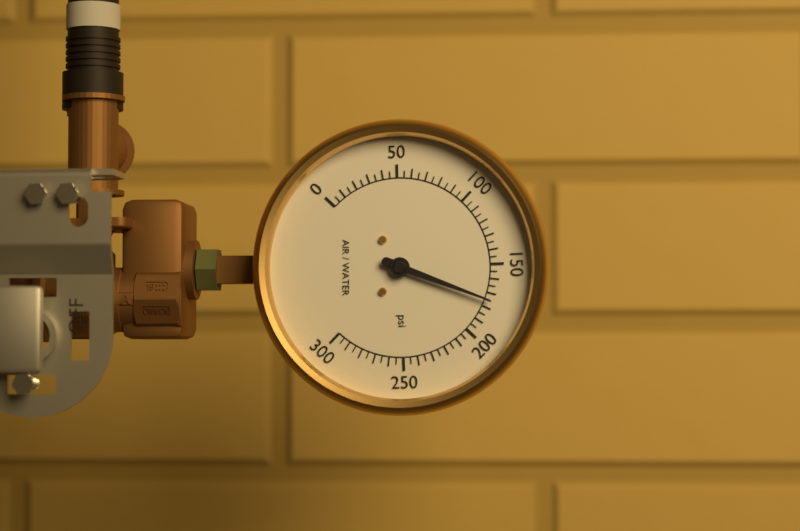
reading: 175 psi
